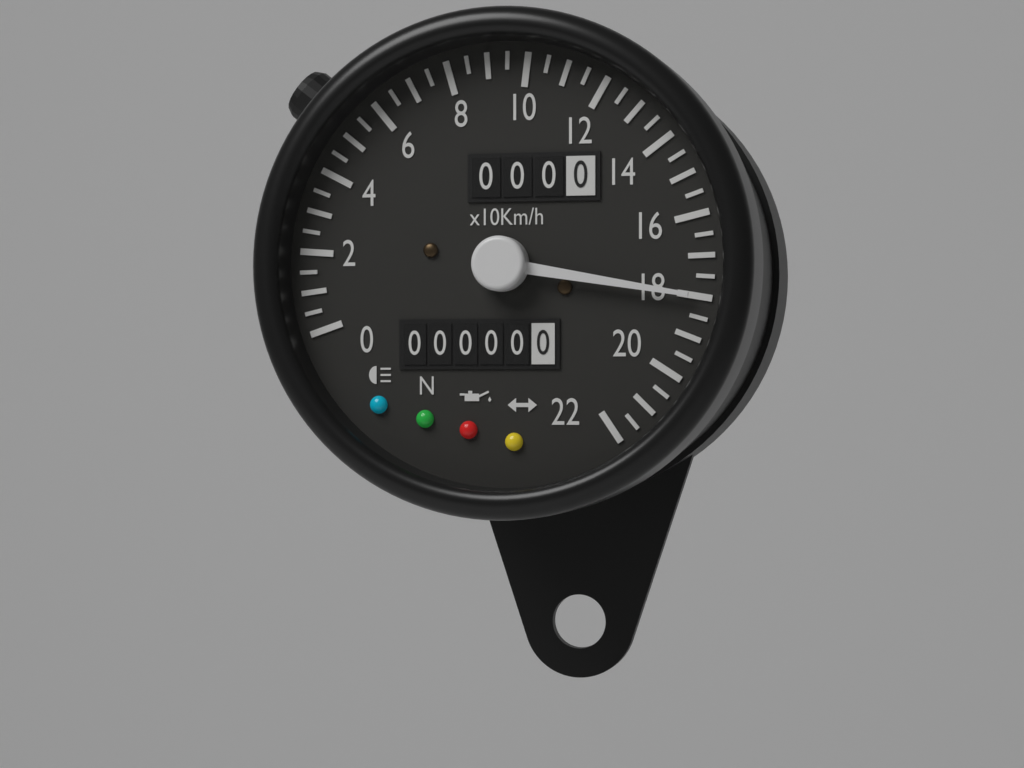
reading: 180 km/h
